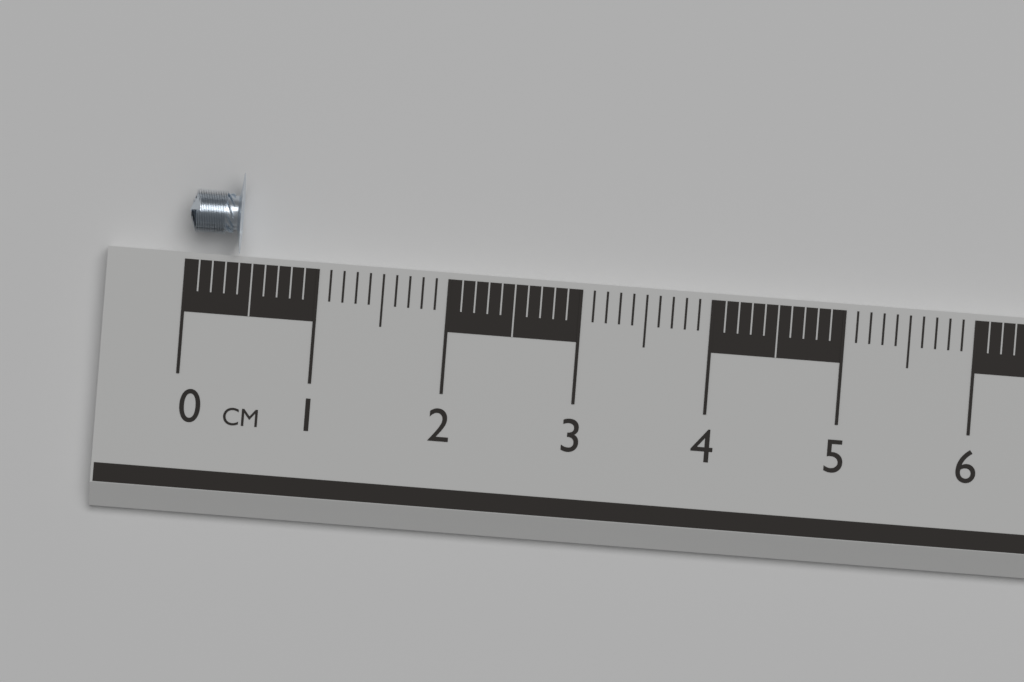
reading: 0.4 cm
